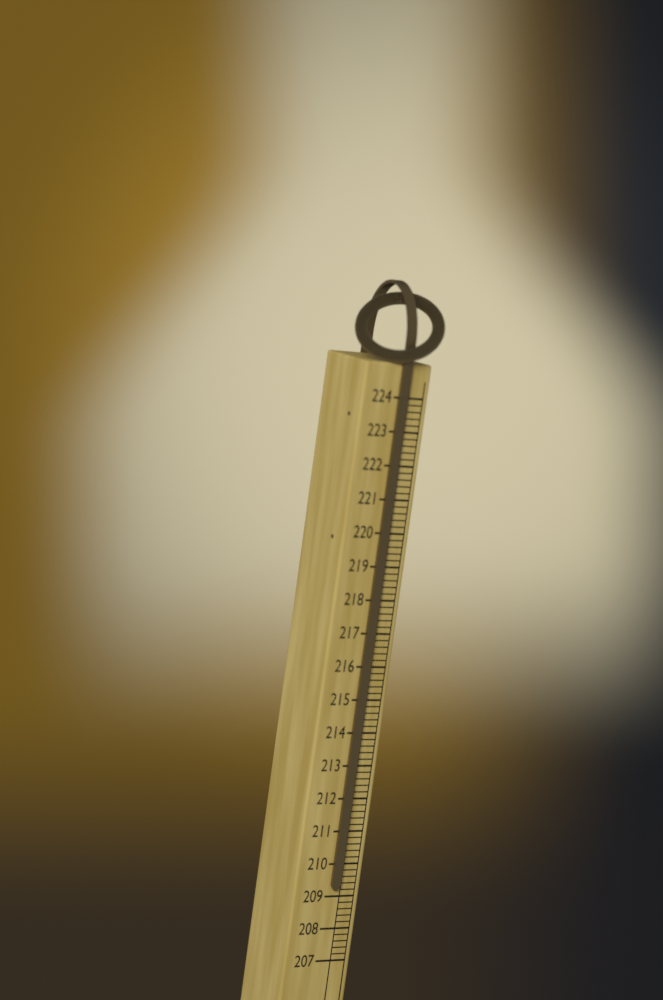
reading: 209.2 (no unit)
